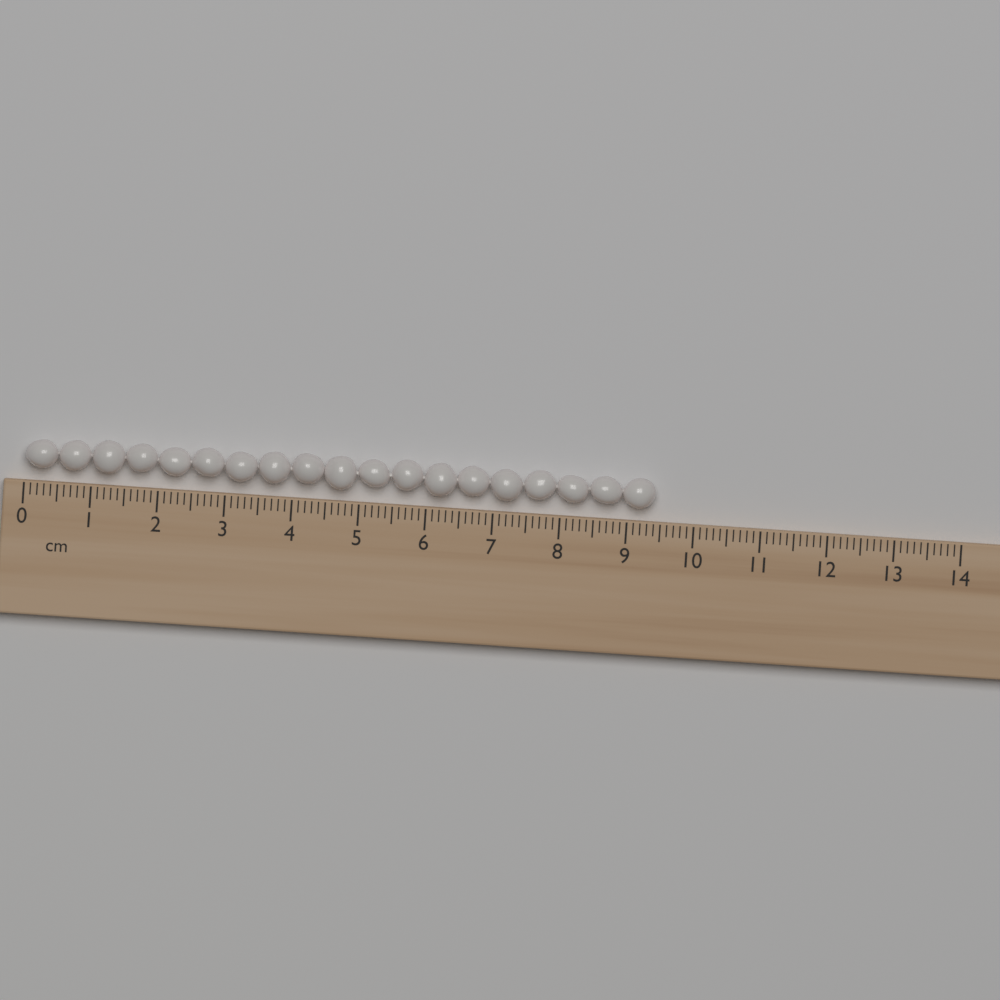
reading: 9.4 cm
